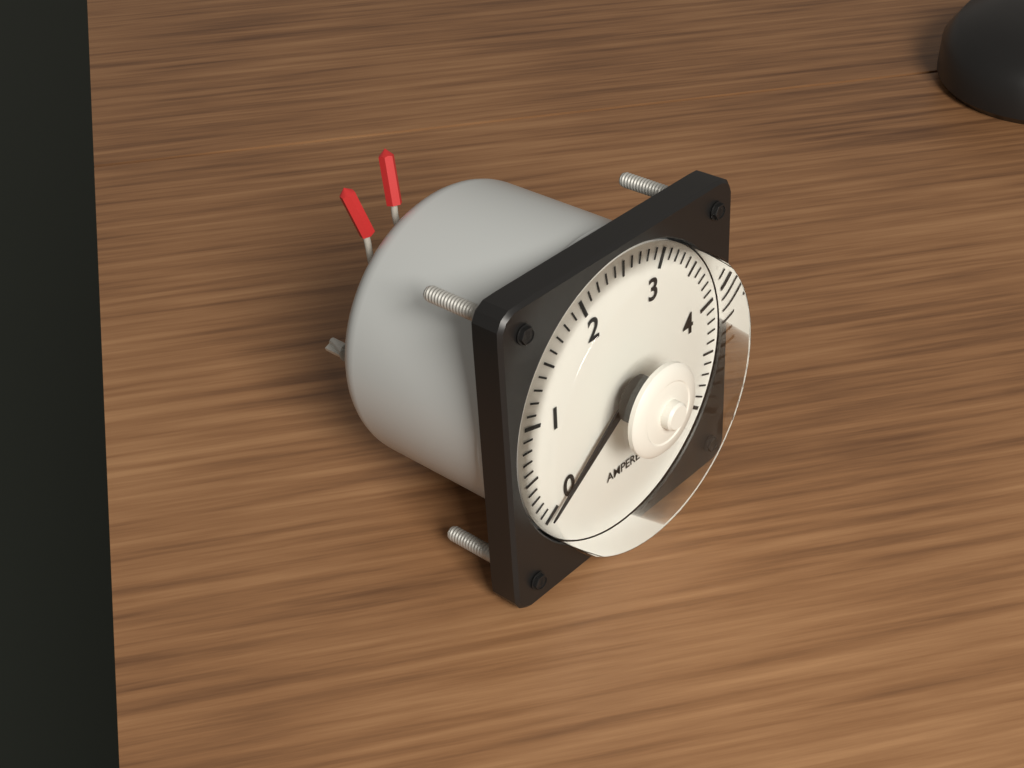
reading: 0.0 A
